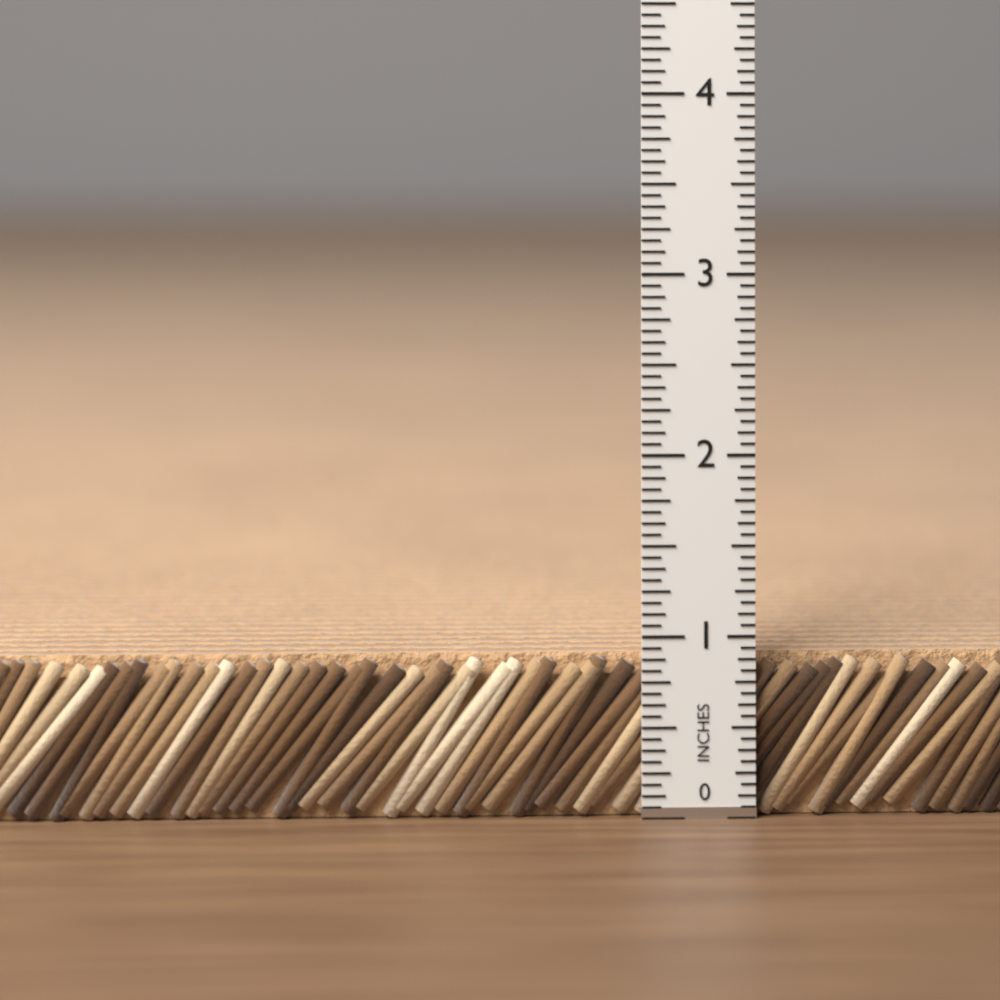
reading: 0.8750 in
